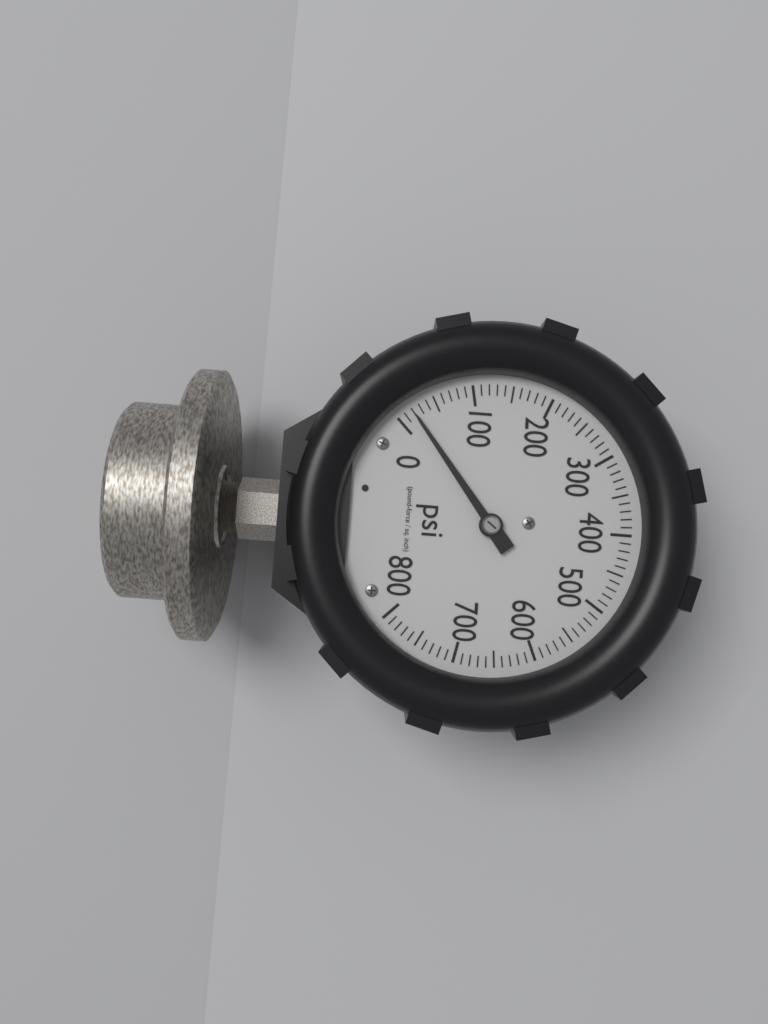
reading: 20 psi
